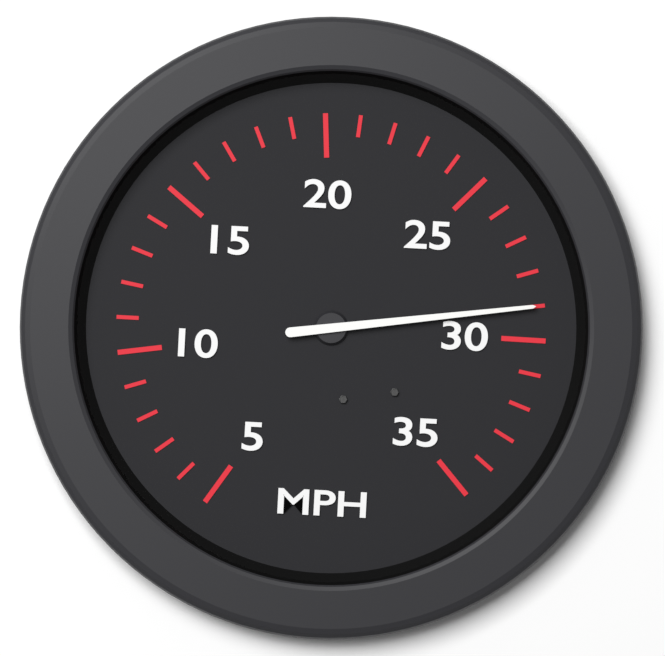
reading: 29 MPH
